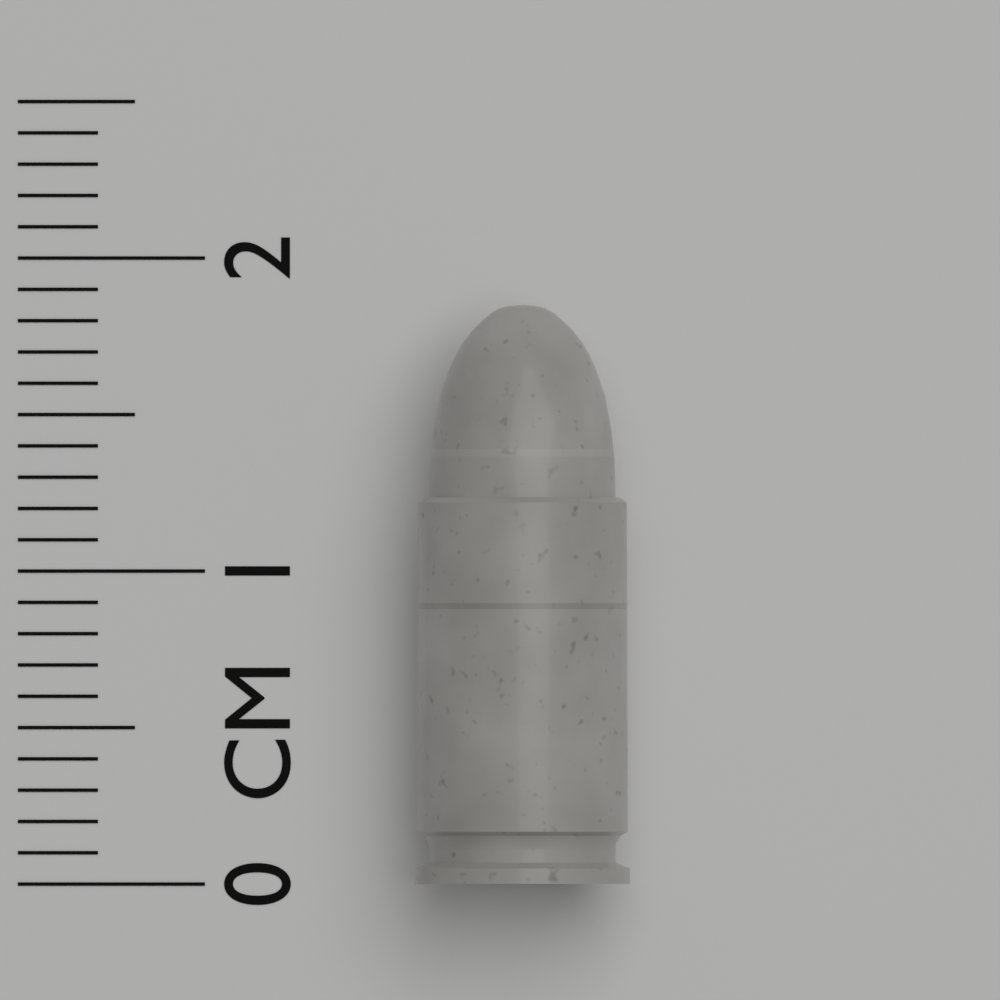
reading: 1.85 cm
